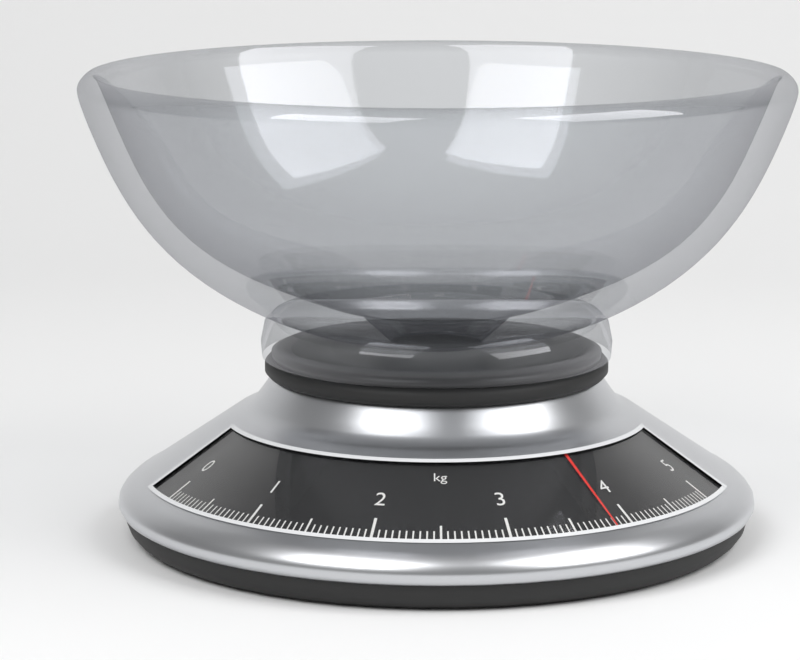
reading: 3.85 kg
